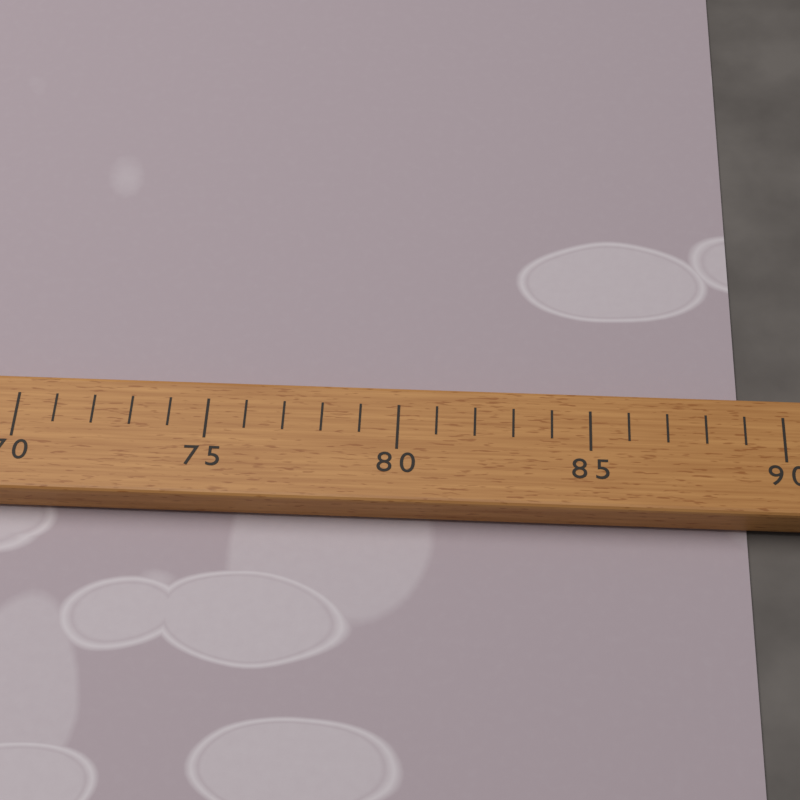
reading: 89 (no unit)
